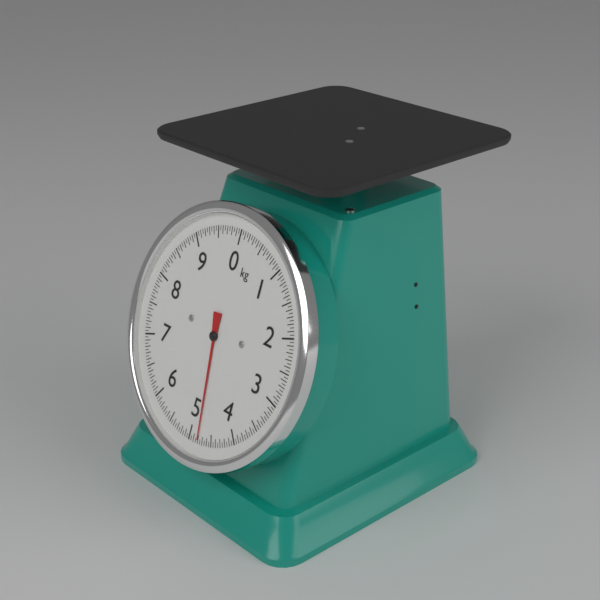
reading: 4.80 kg
